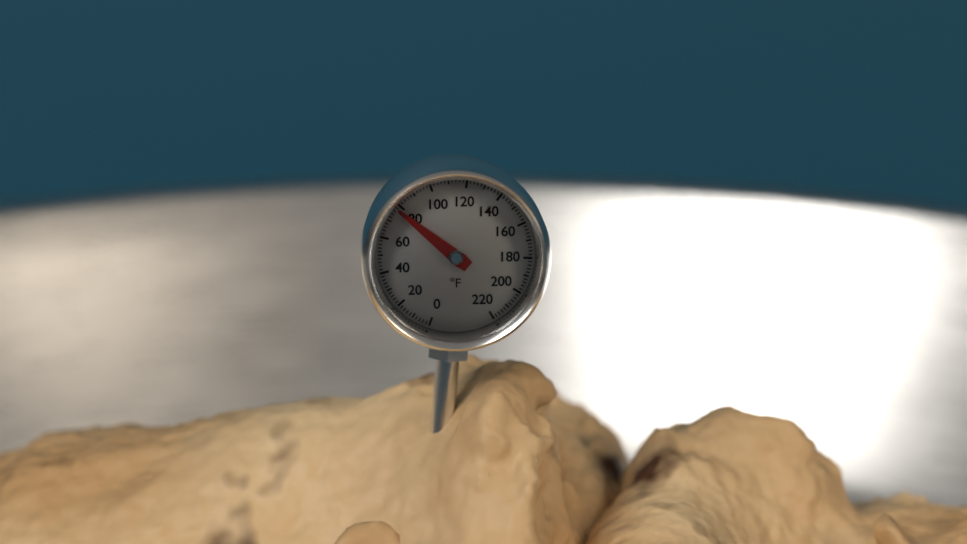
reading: 78 °F
